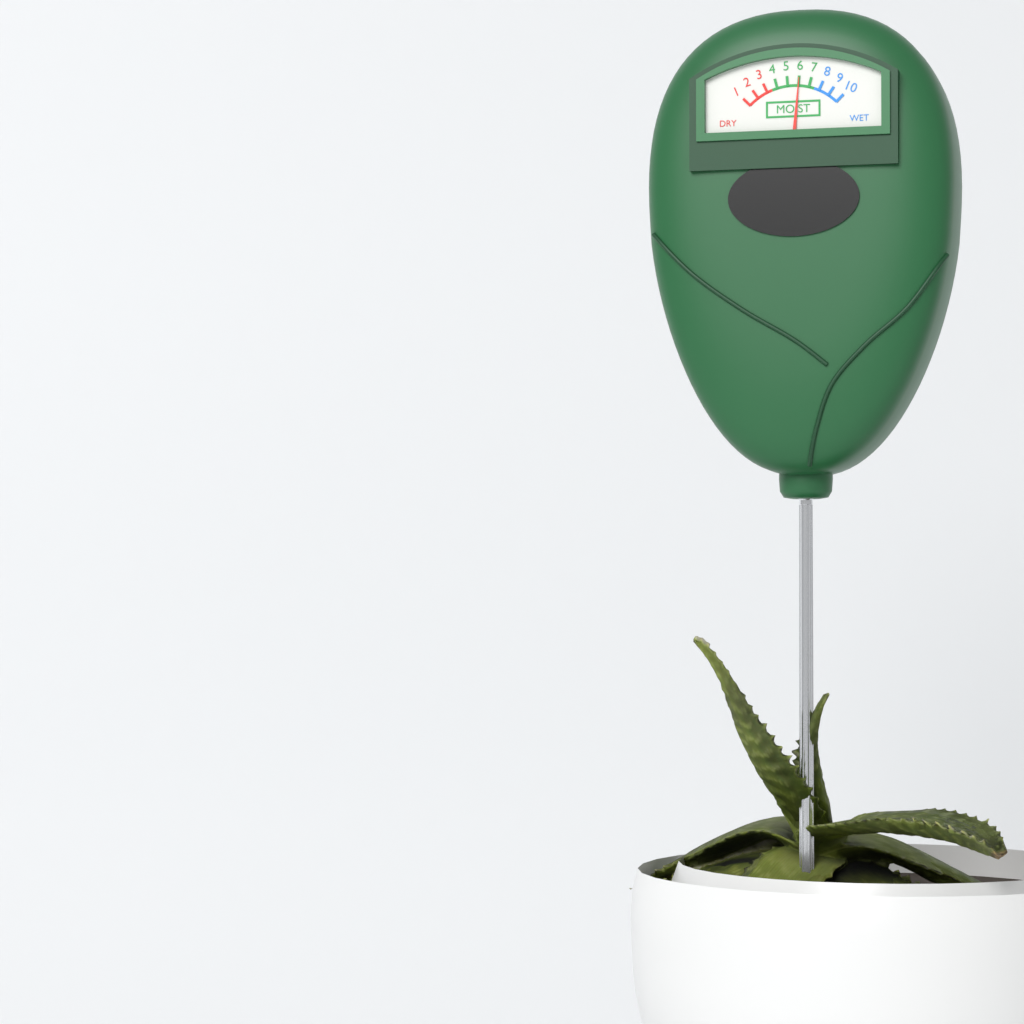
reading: 6 (no unit)
